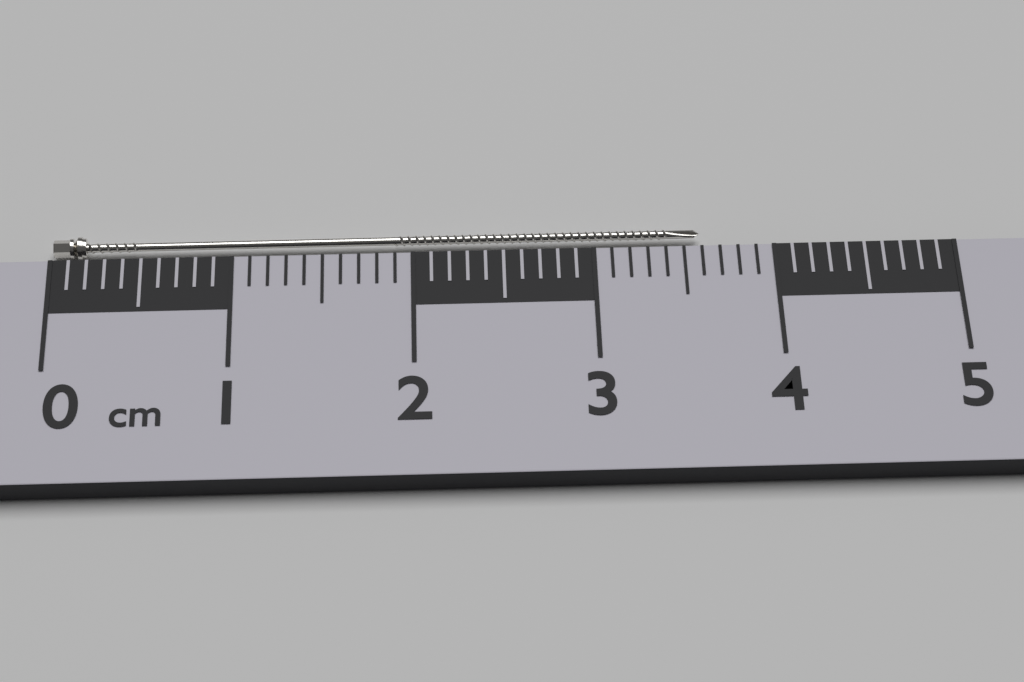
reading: 3.6 cm
